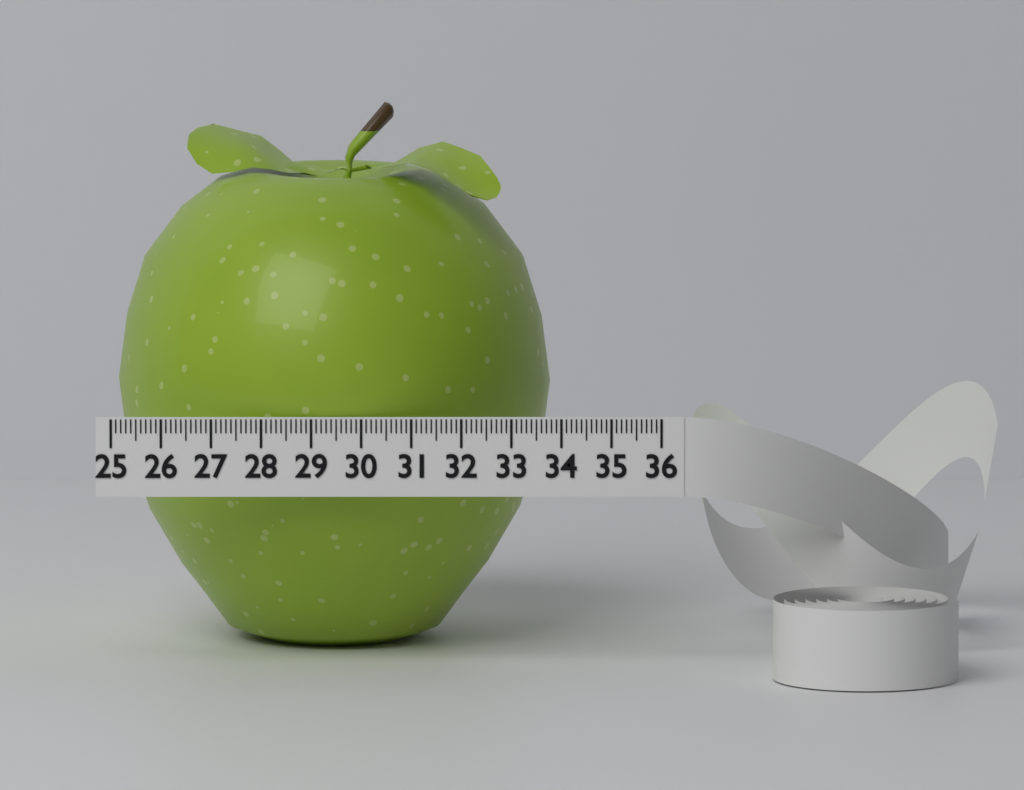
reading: 33.8 (no unit)
